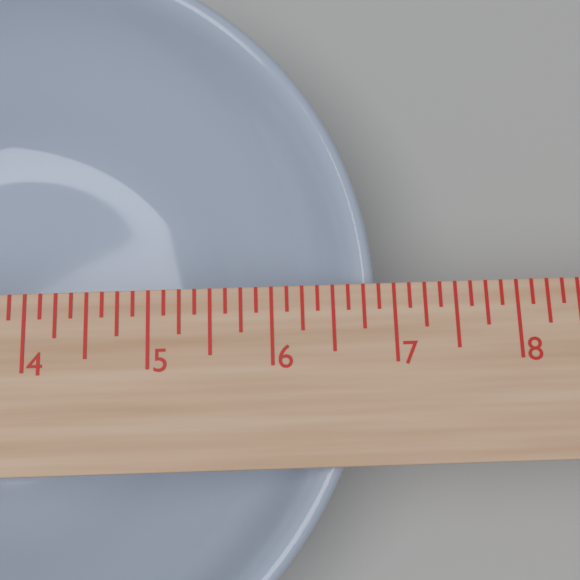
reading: 6.875 in
